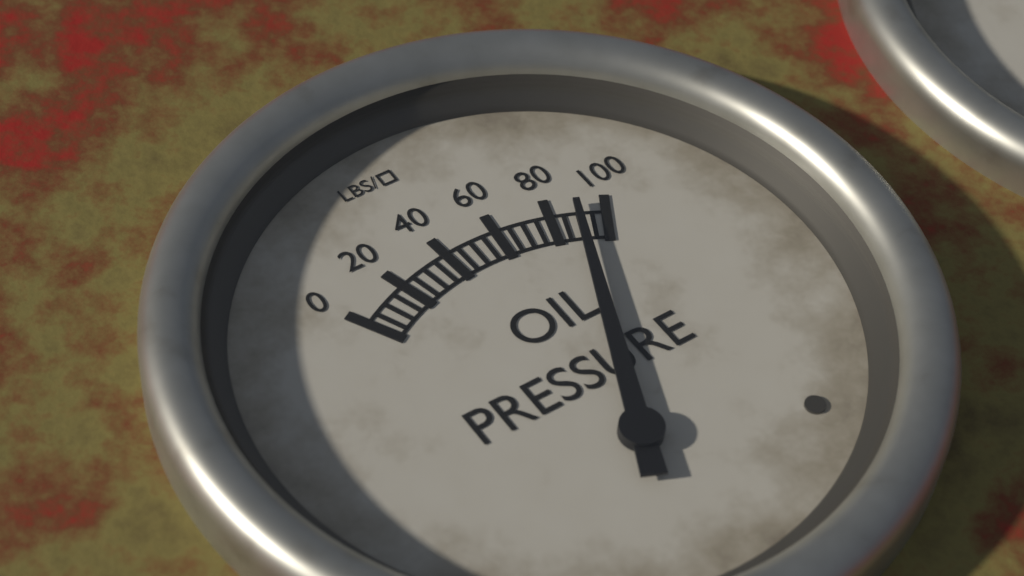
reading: 90 psi
